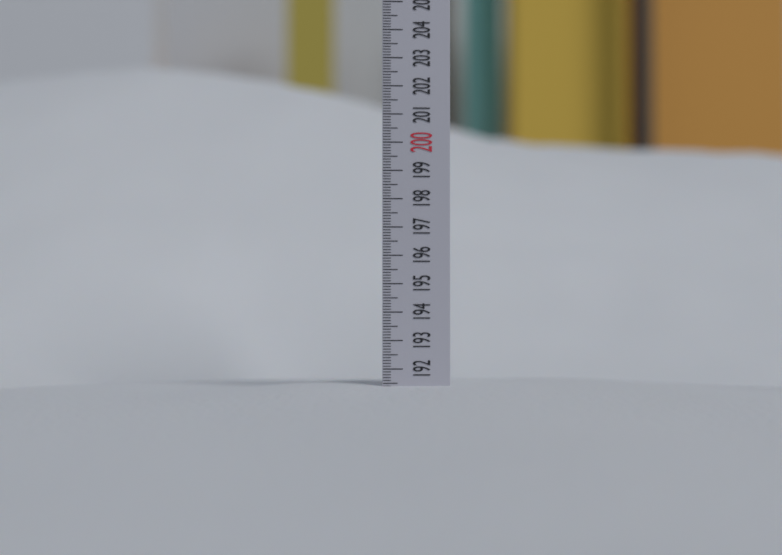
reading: 191.4 (no unit)
